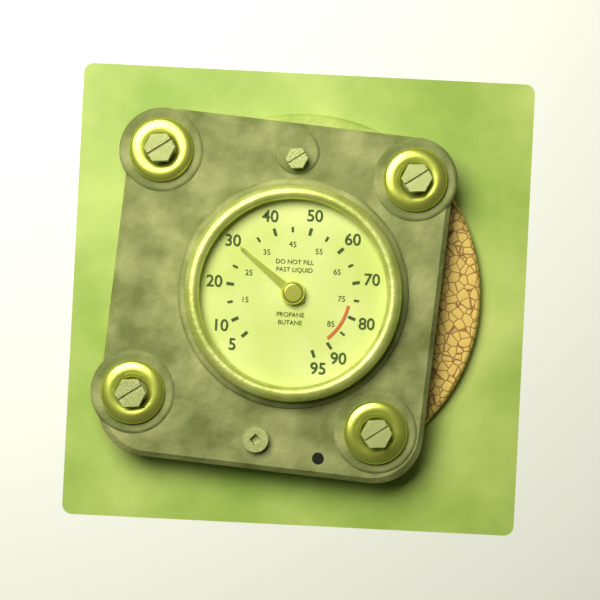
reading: 30 (no unit)
